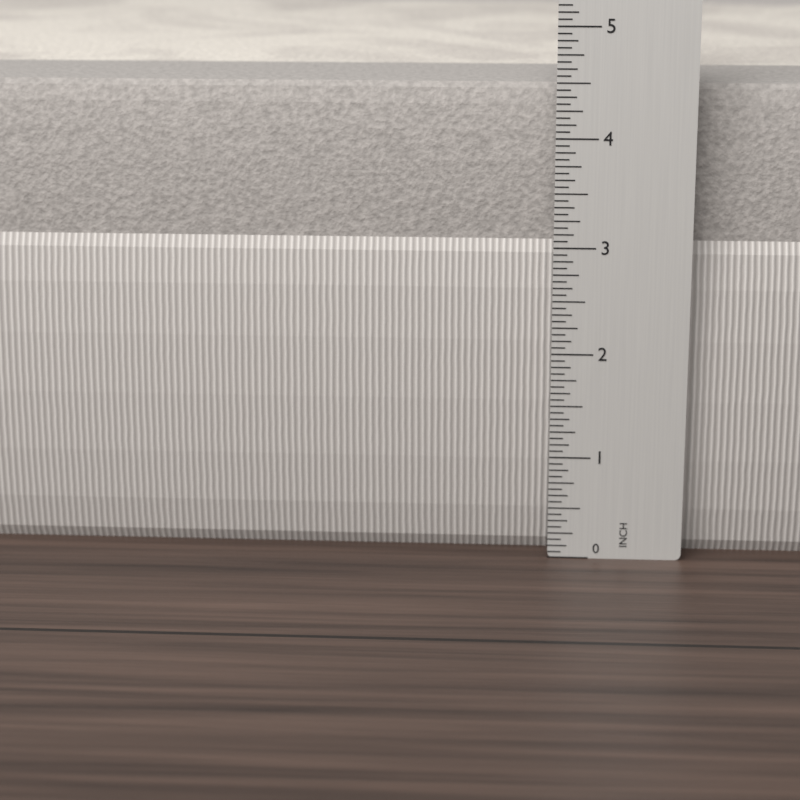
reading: 4.4375 in
